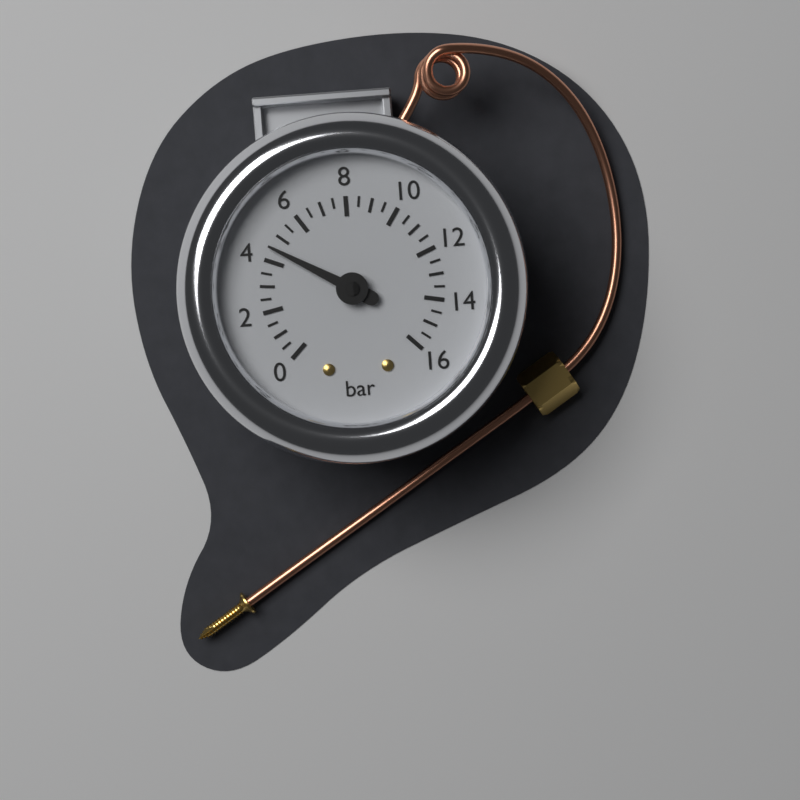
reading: 4.5 bar
